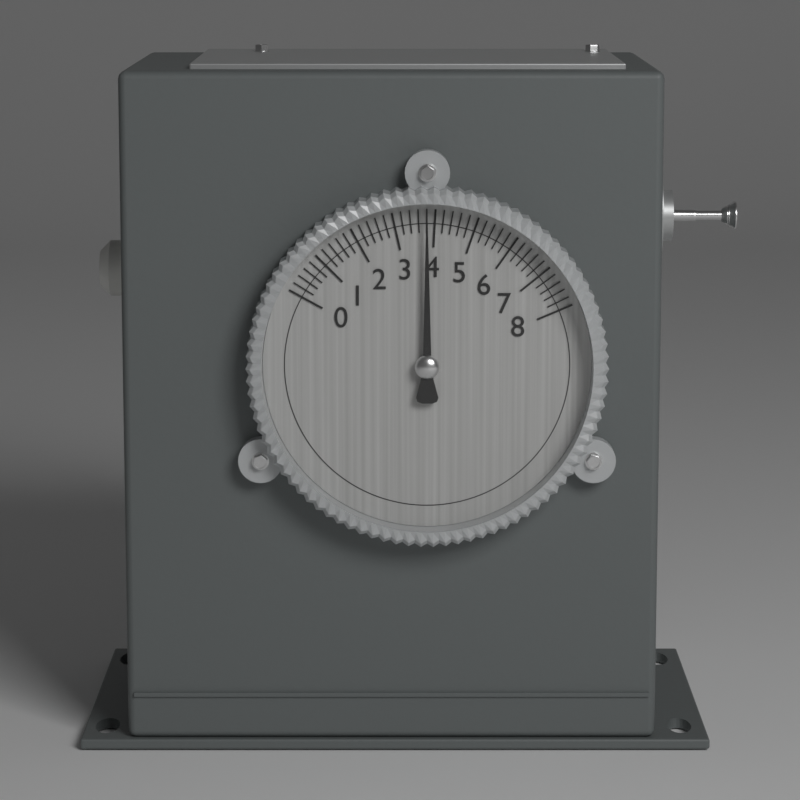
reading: 3.8 (no unit)
